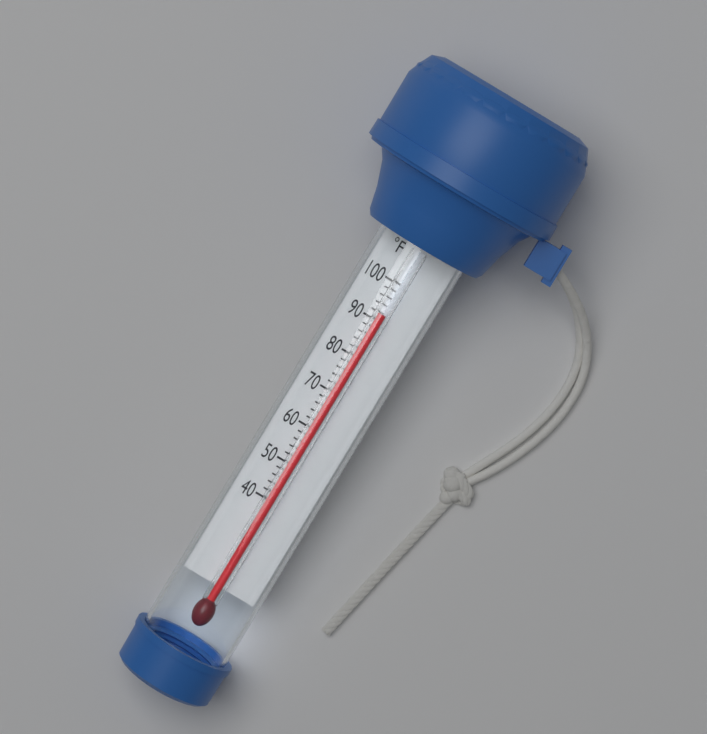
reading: 92 °F
